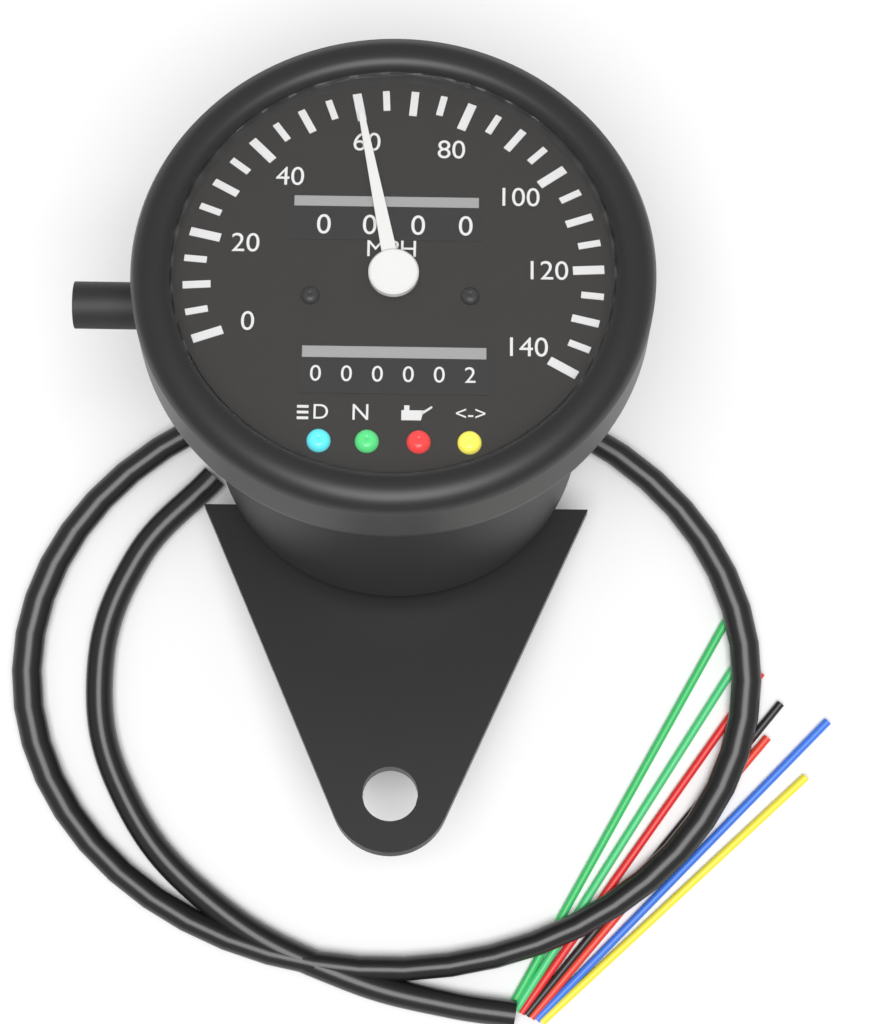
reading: 60 MPH
